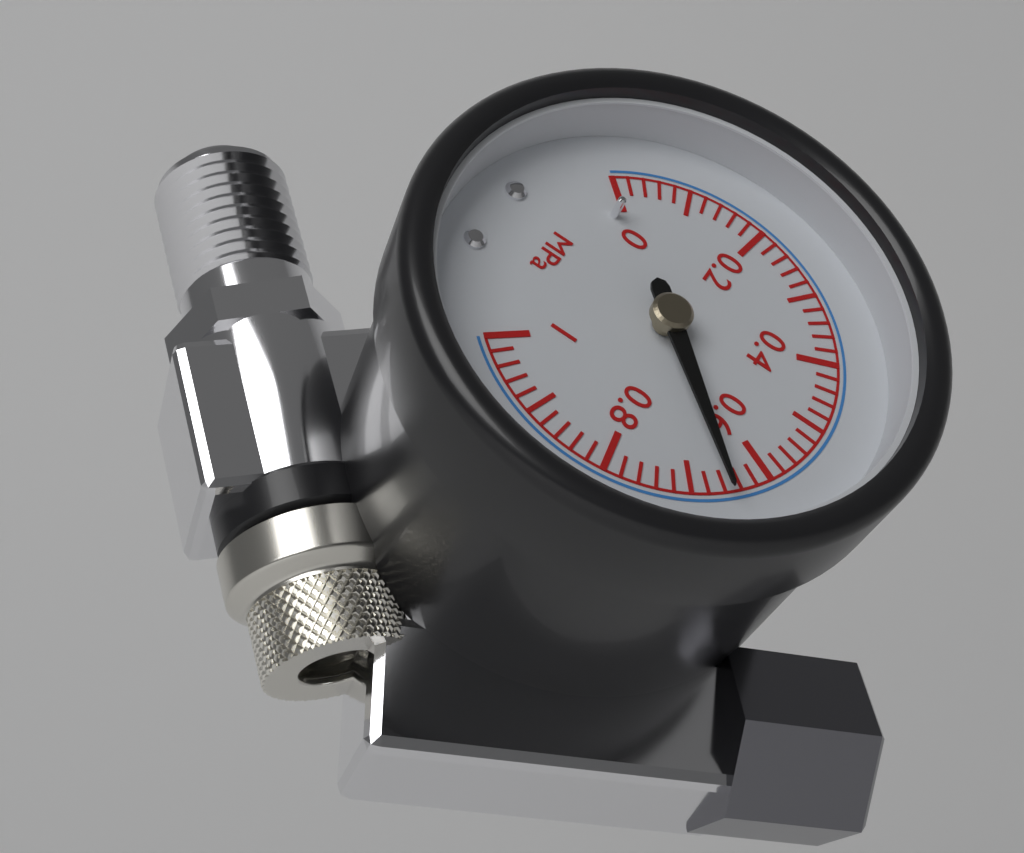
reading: 0.66 MPa
